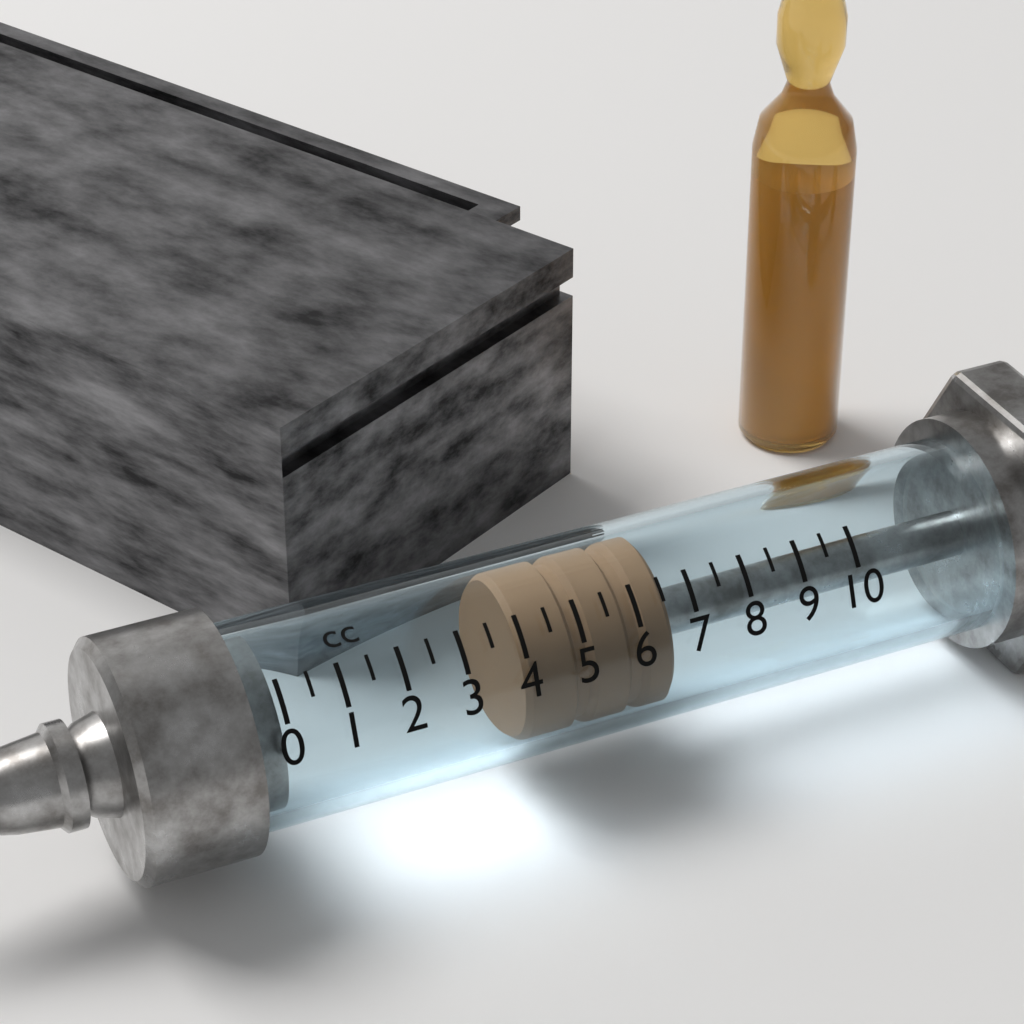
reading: 4.0 cc
